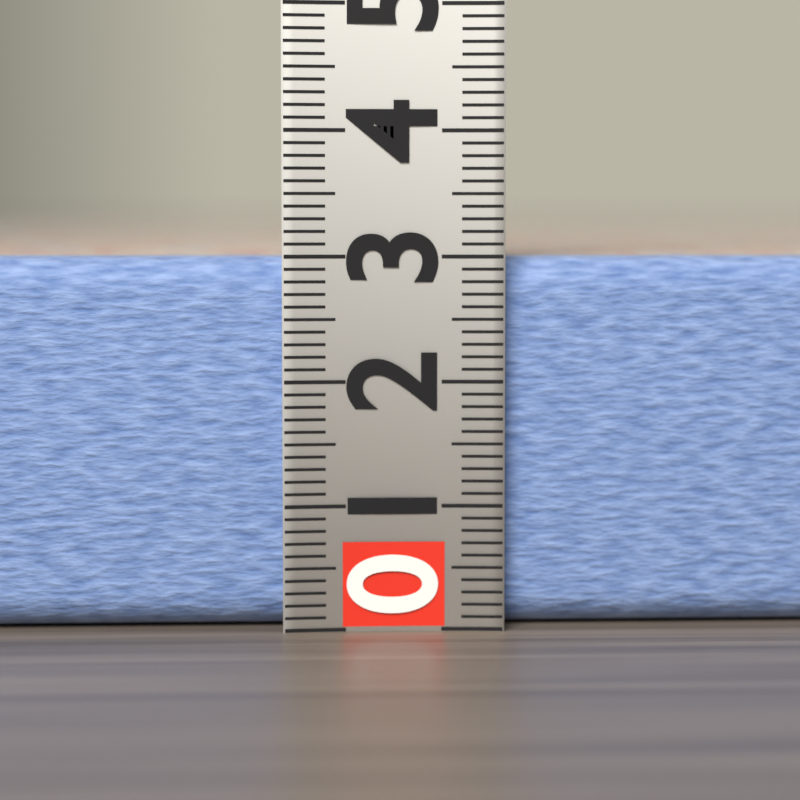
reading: 3.0 (no unit)
